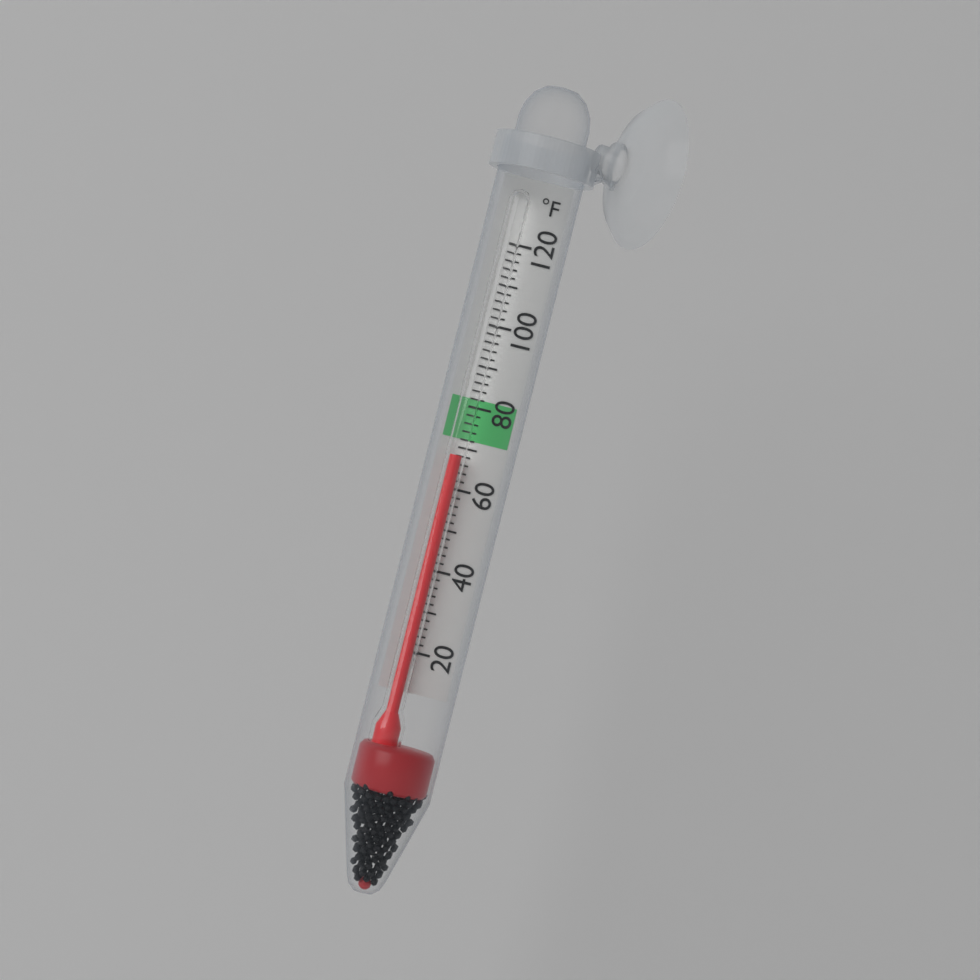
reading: 68 °F
